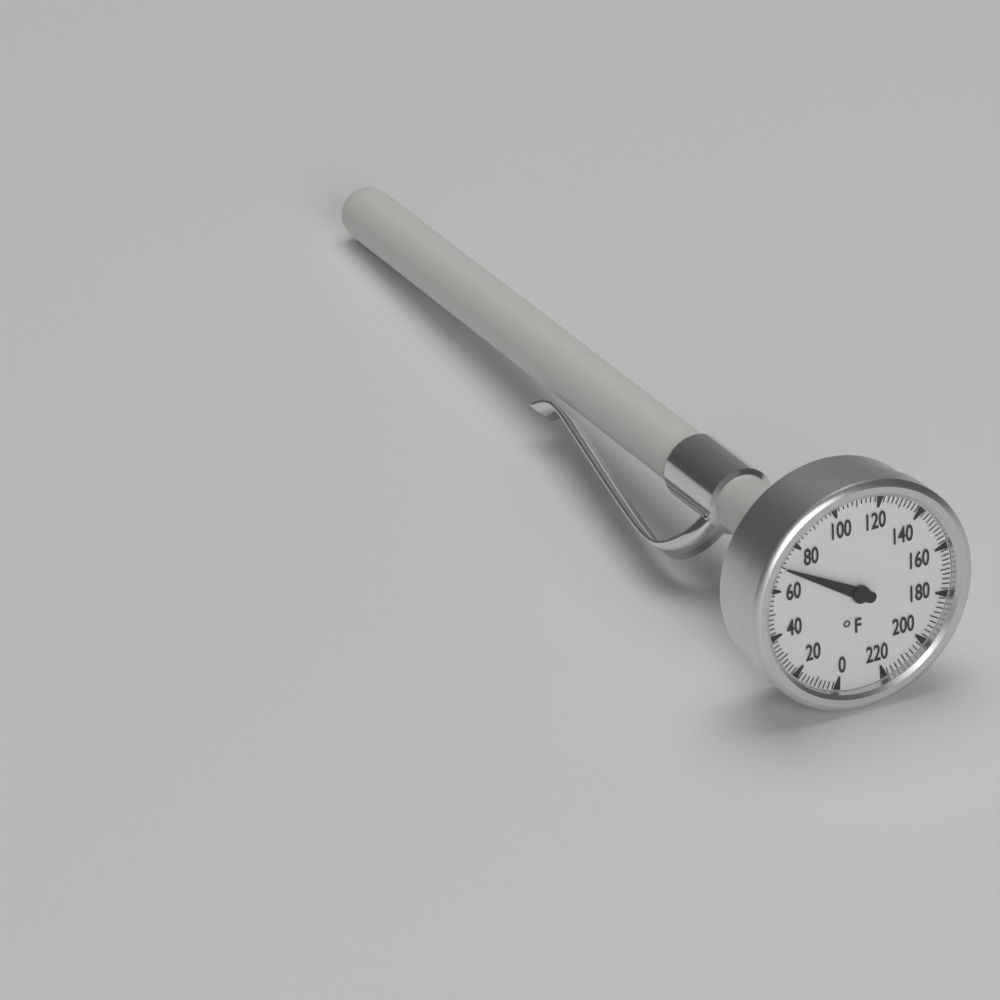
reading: 70 °F
